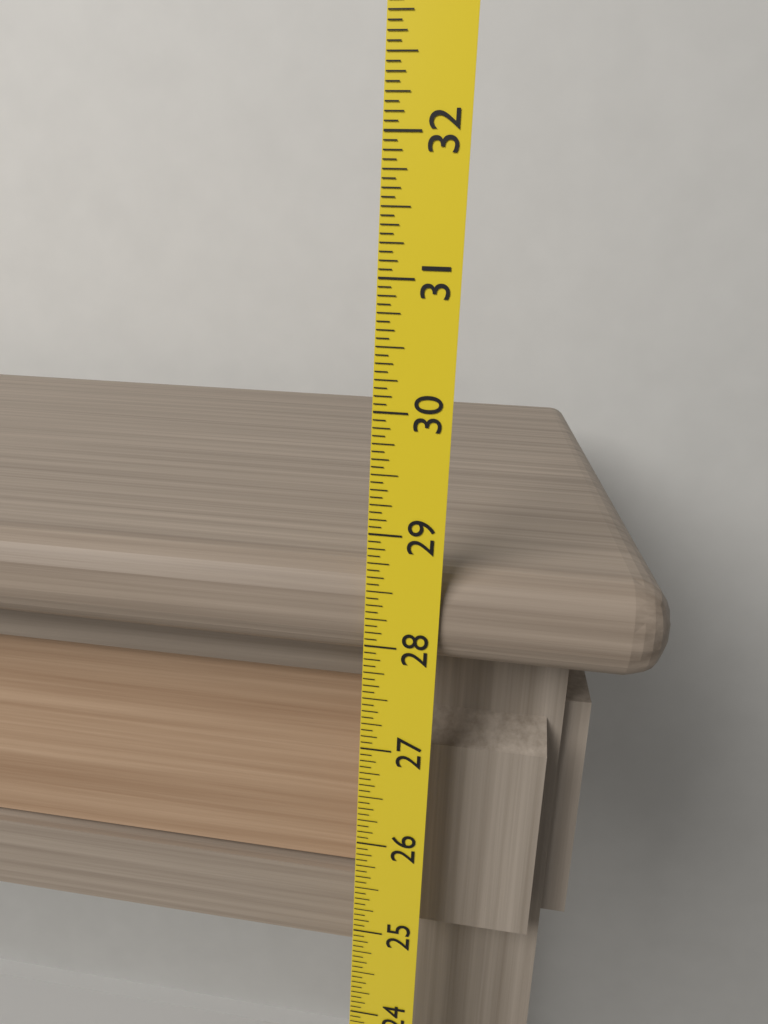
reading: 28.6875 (no unit)
